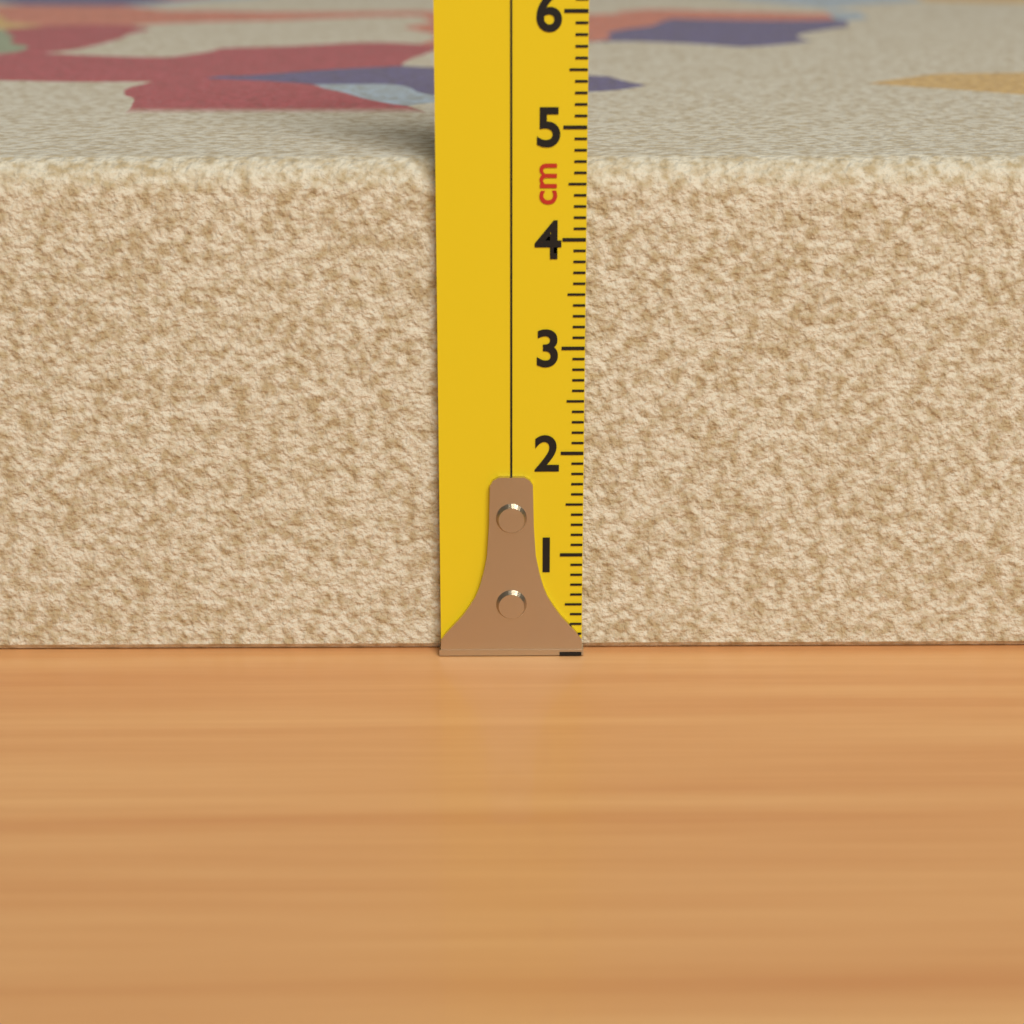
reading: 4.7 cm
